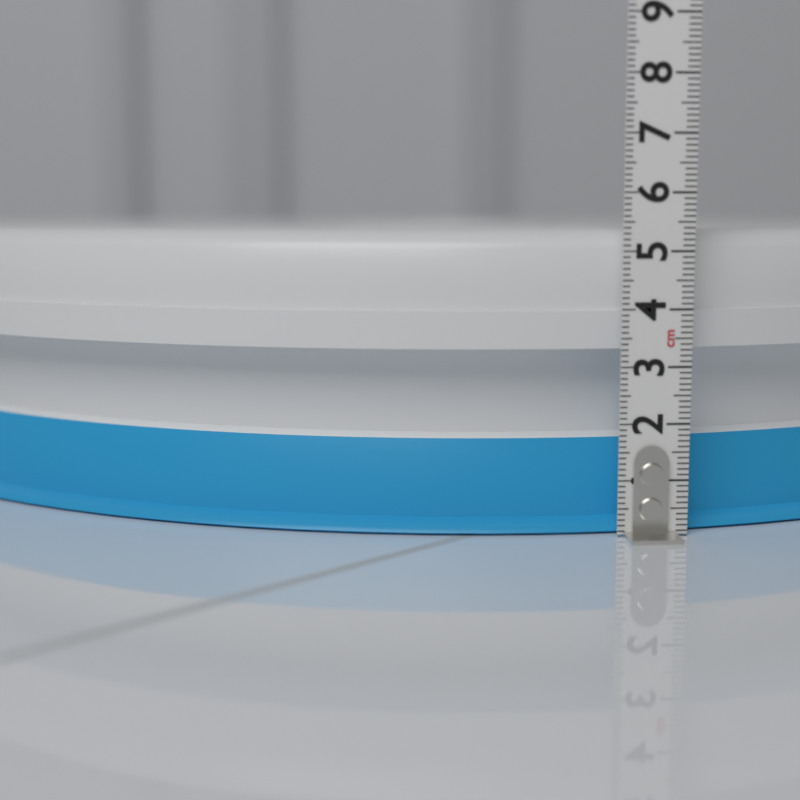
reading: 5.4 cm
